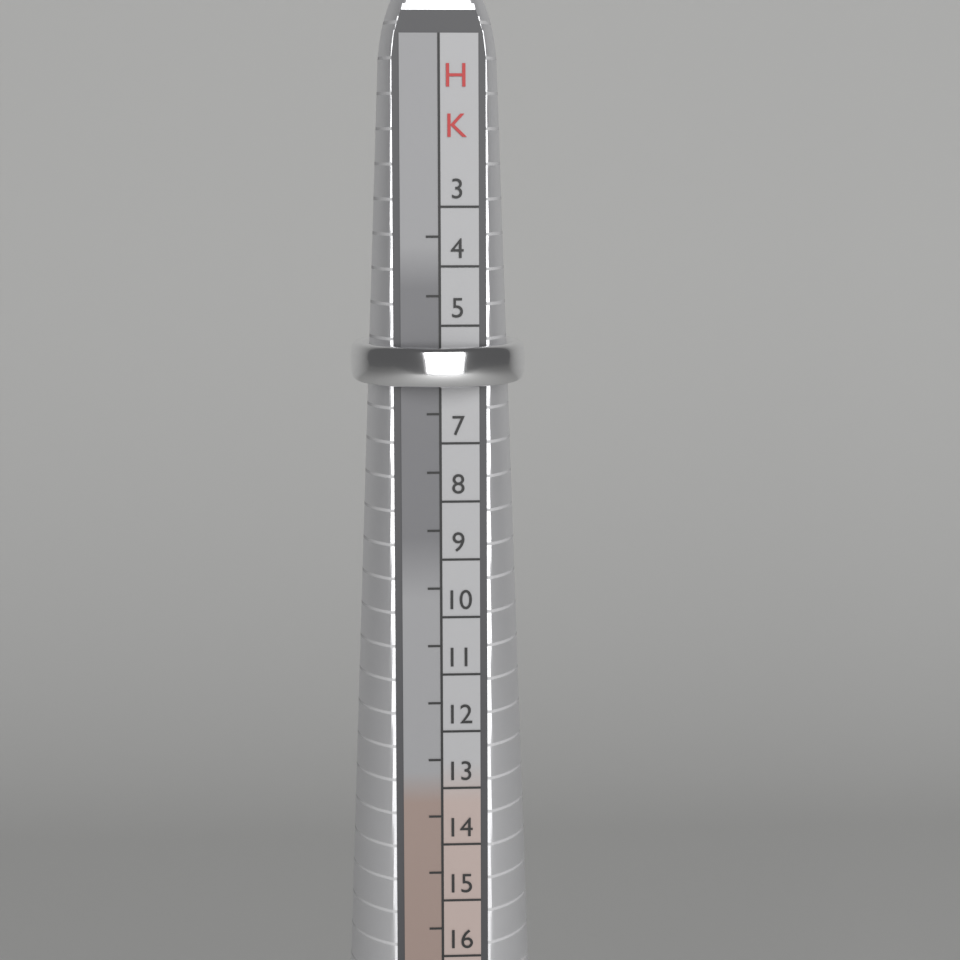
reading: 6.0 HK
